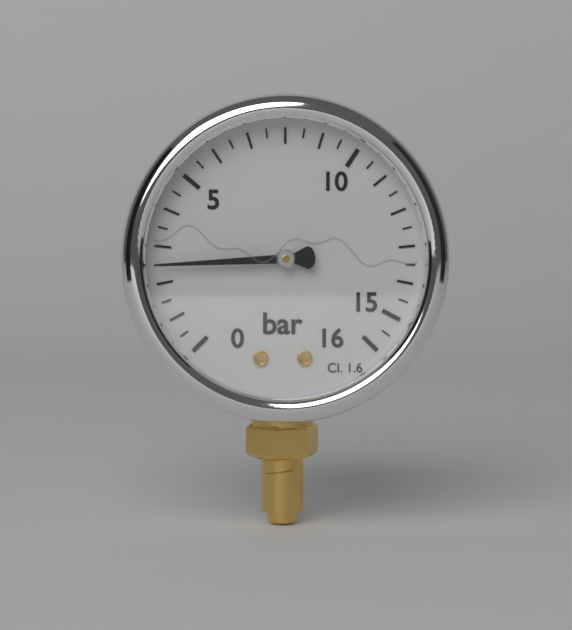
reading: 2.5 bar
